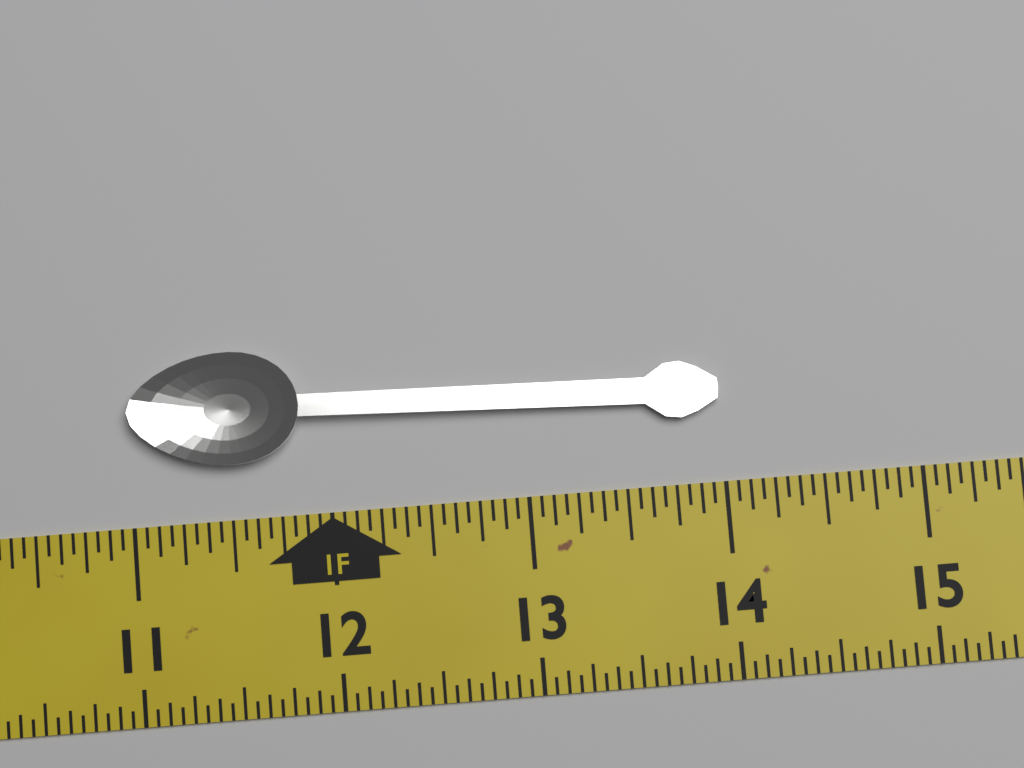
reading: 14.0000 in
